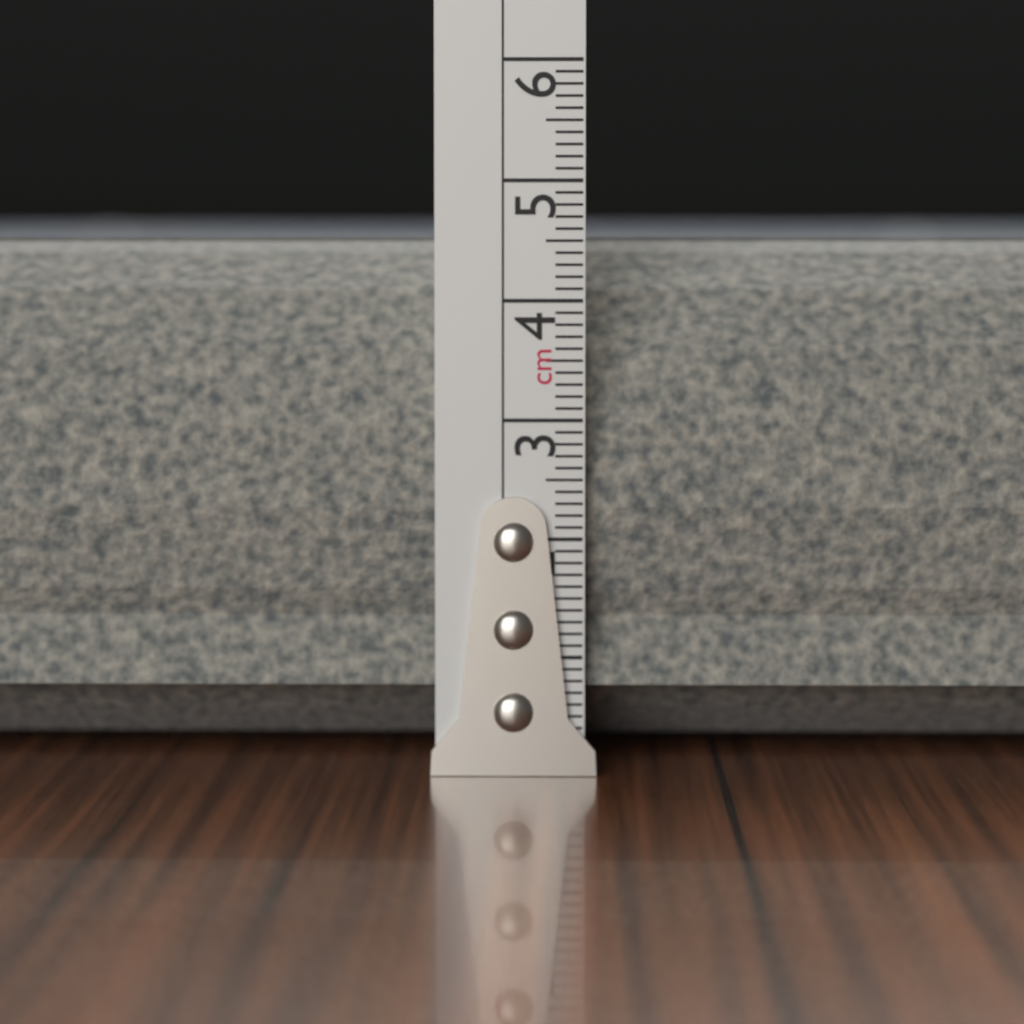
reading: 4.7 cm
